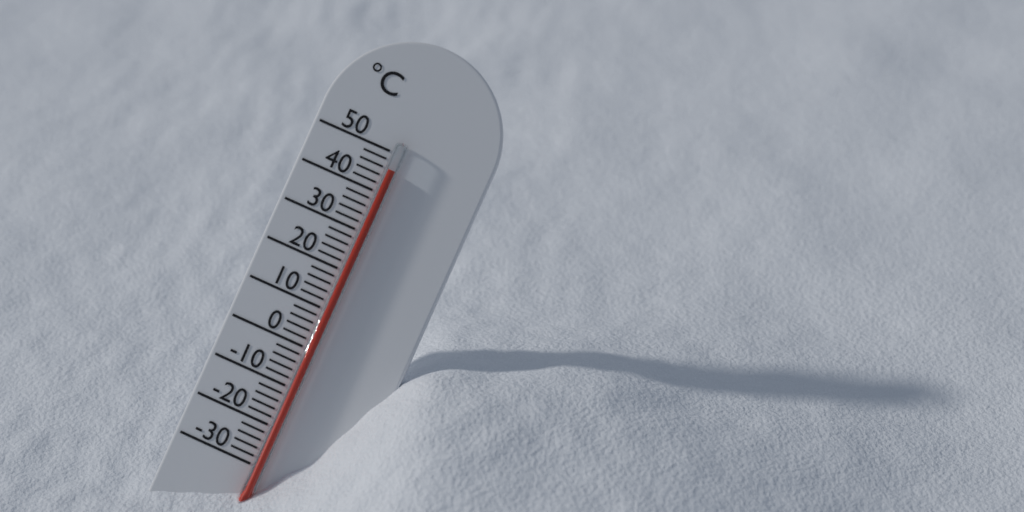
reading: 46 °C
